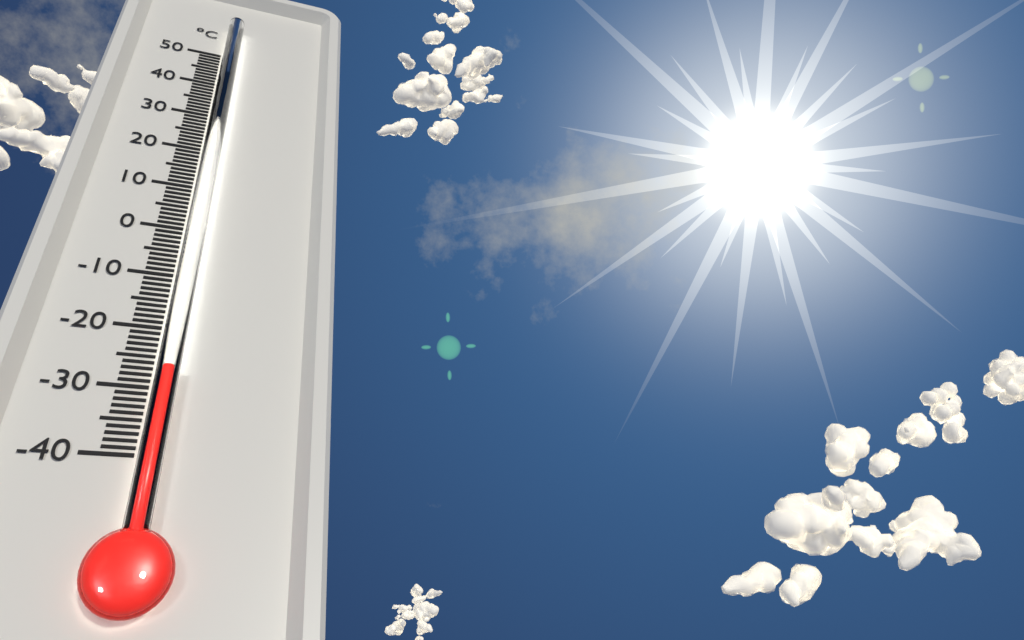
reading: -28 °C
